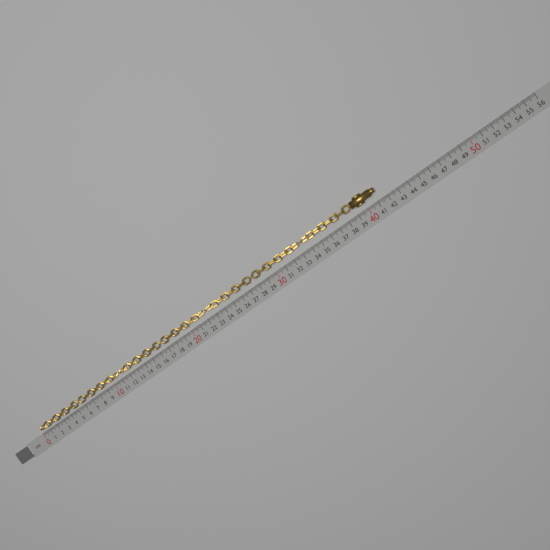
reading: 41.3 cm
